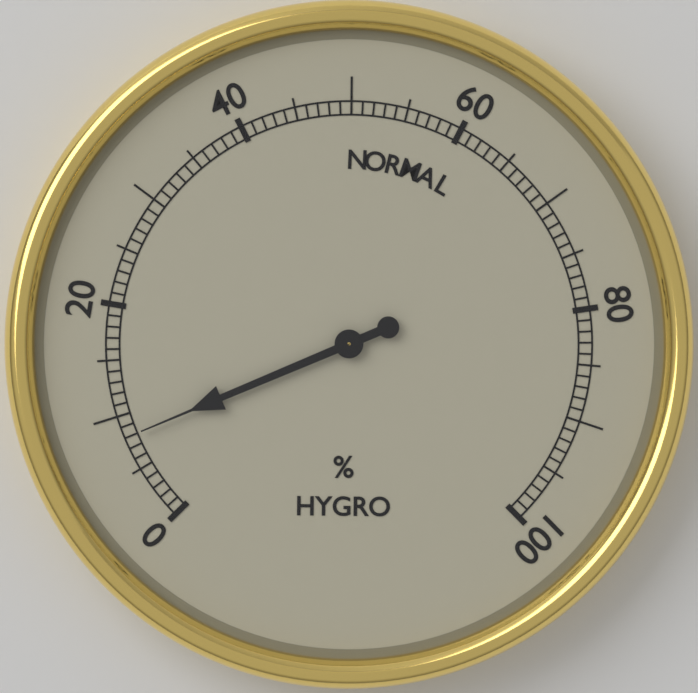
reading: 8 %
